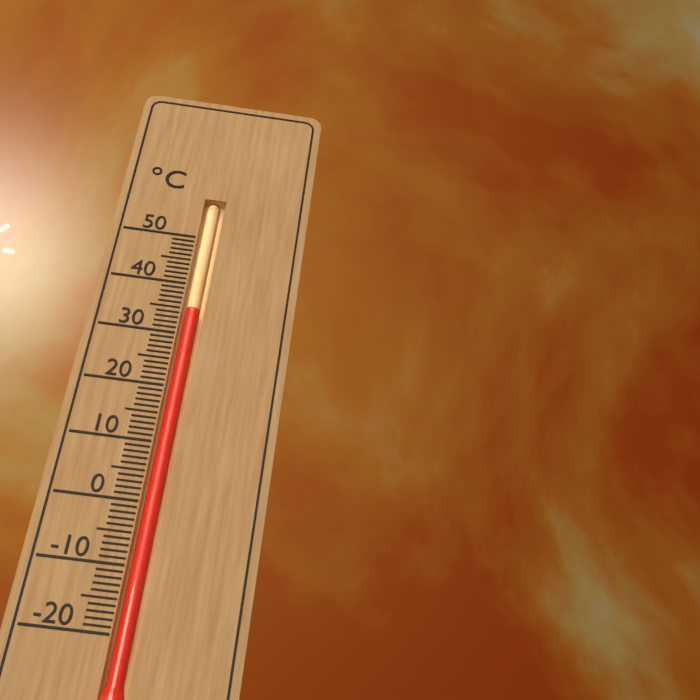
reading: 35 °C
